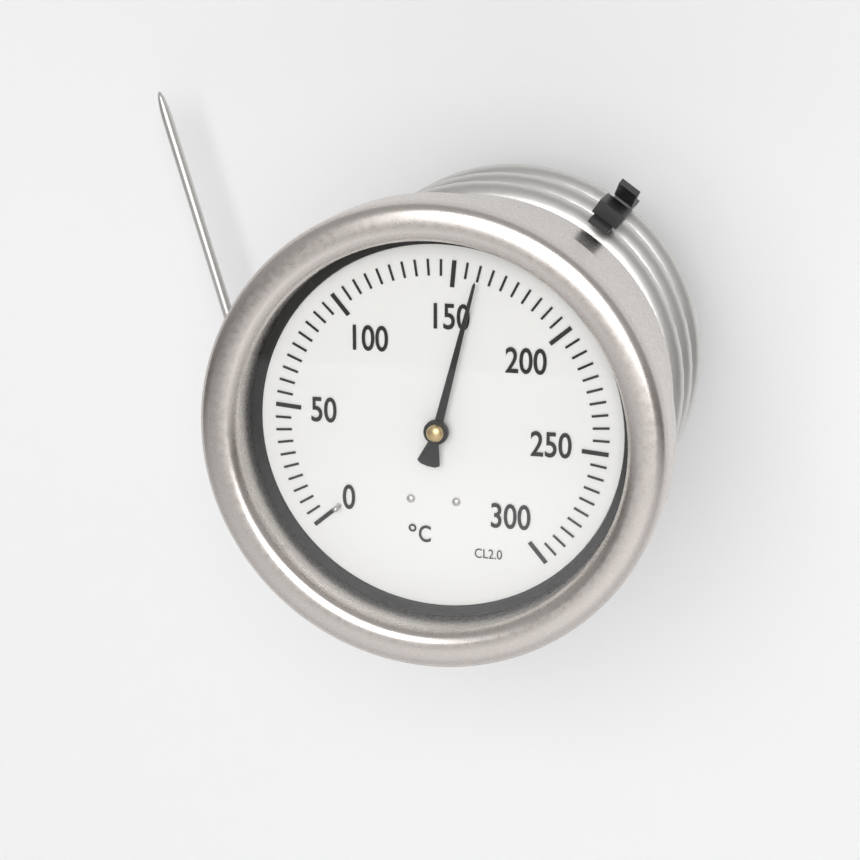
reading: 160 °C
